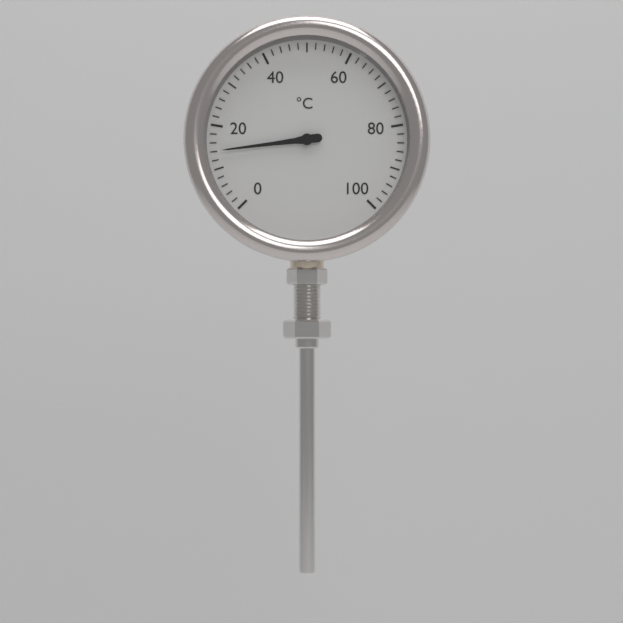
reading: 14 °C
